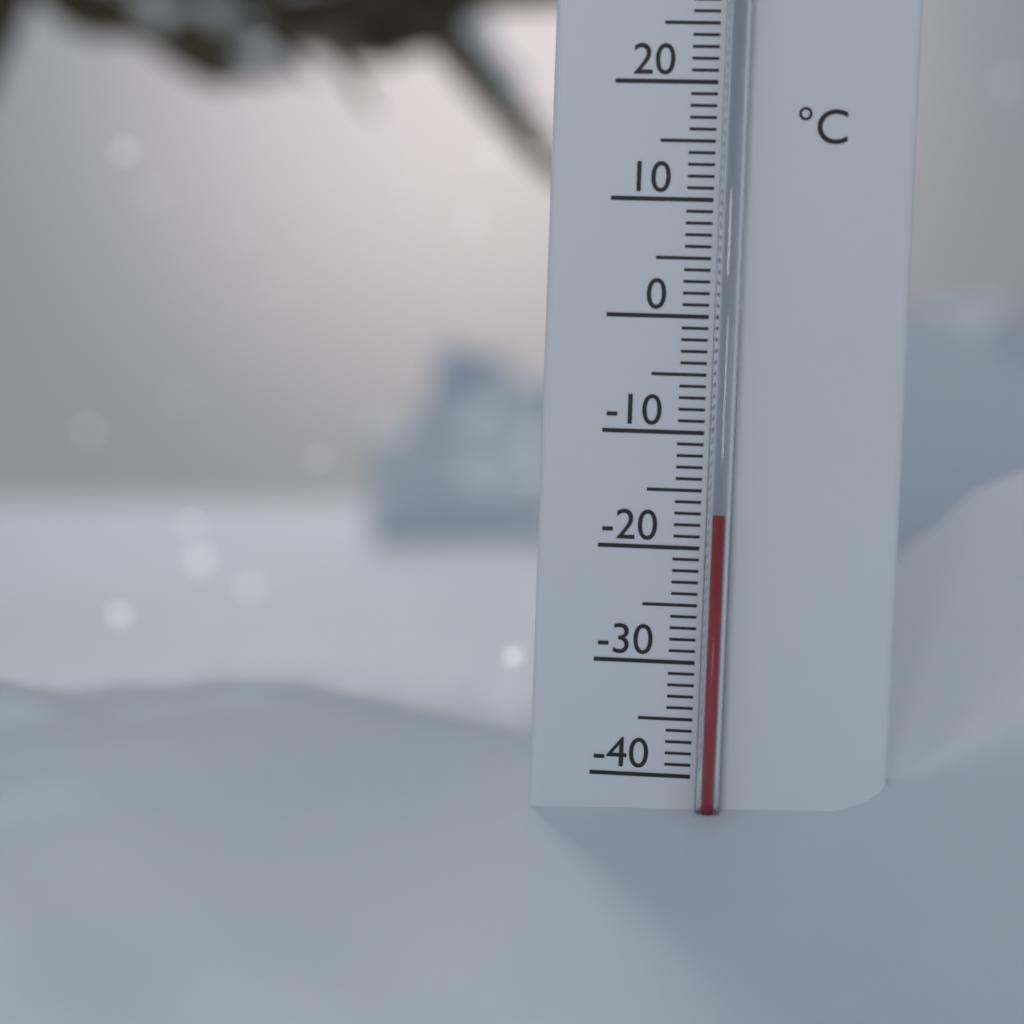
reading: -17 °C
